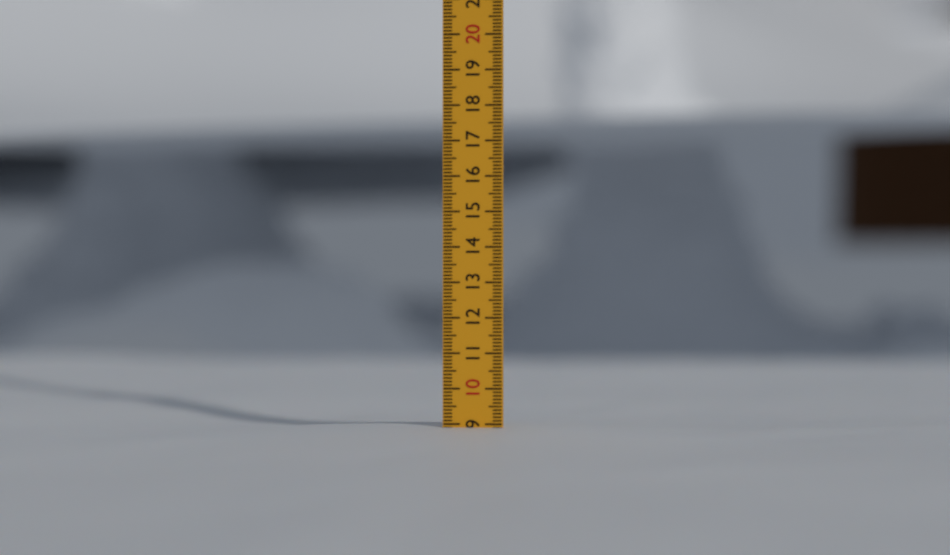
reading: 8.9 (no unit)
